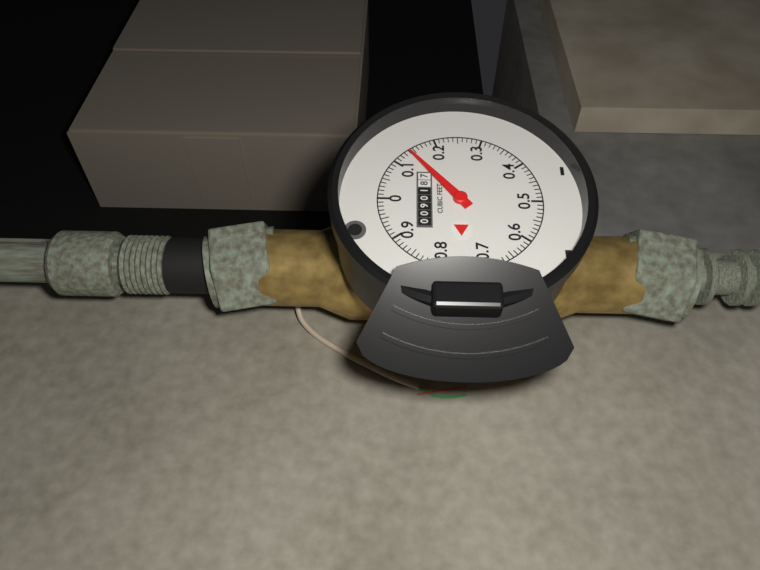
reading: 0.14 cubic feet
